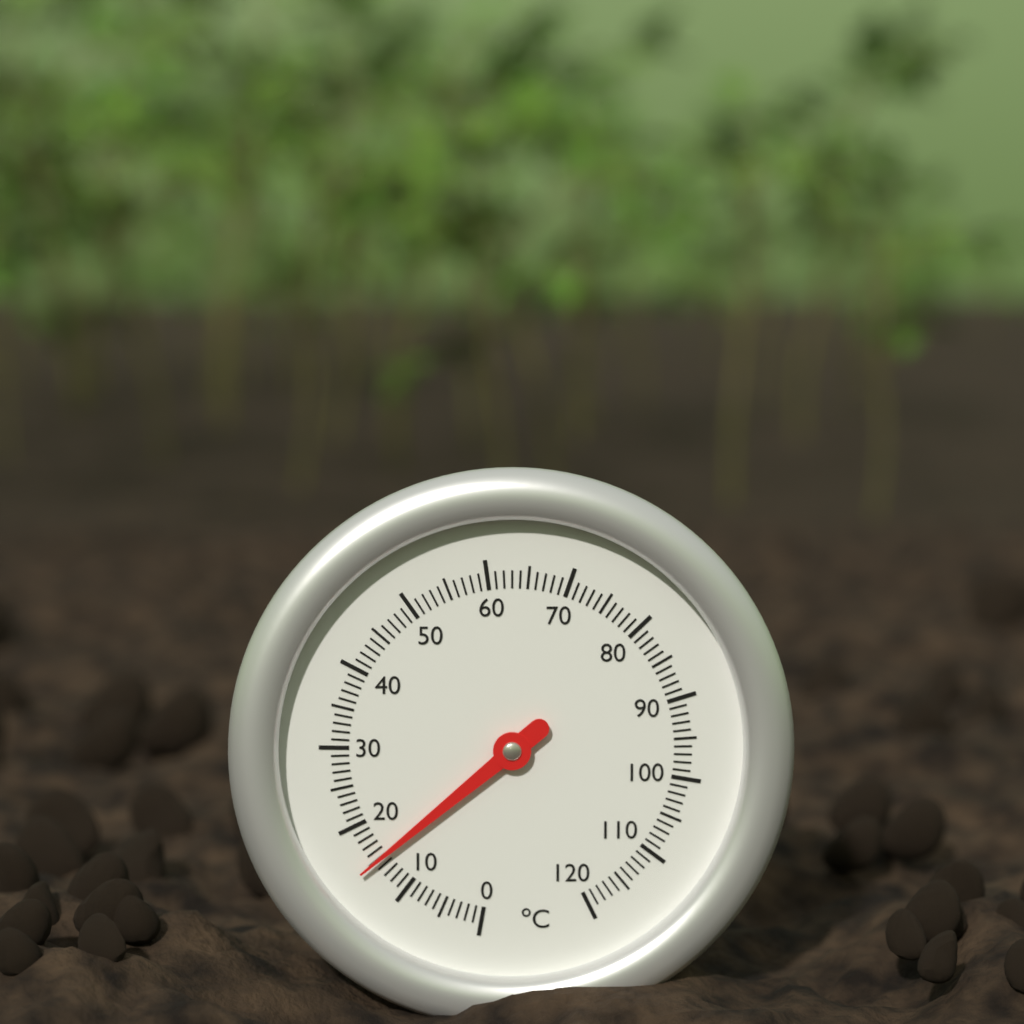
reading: 15 °C
